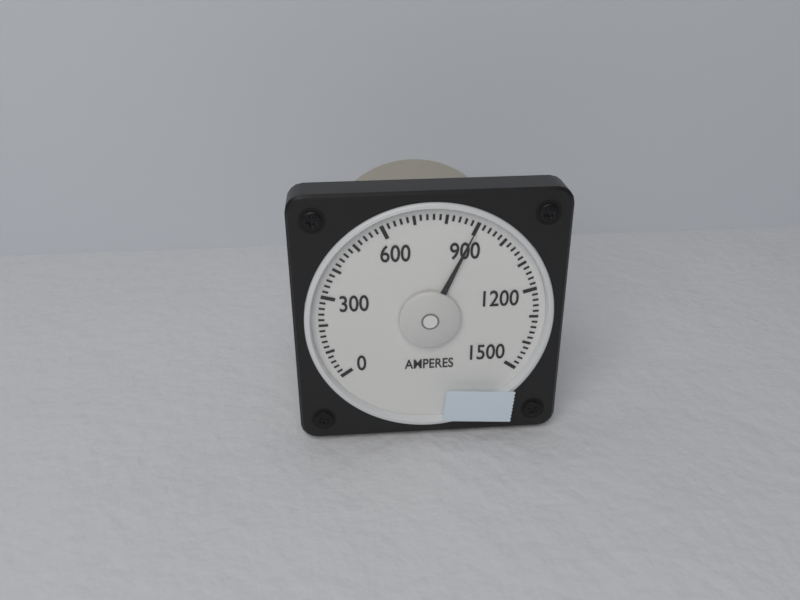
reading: 900 A
